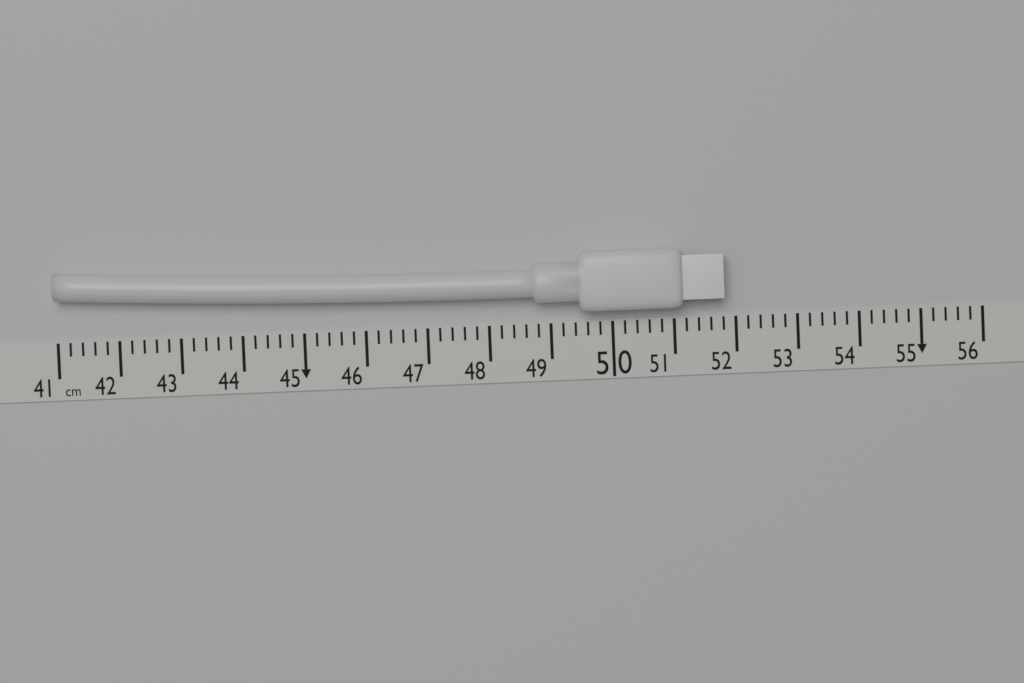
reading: 51.8 cm
